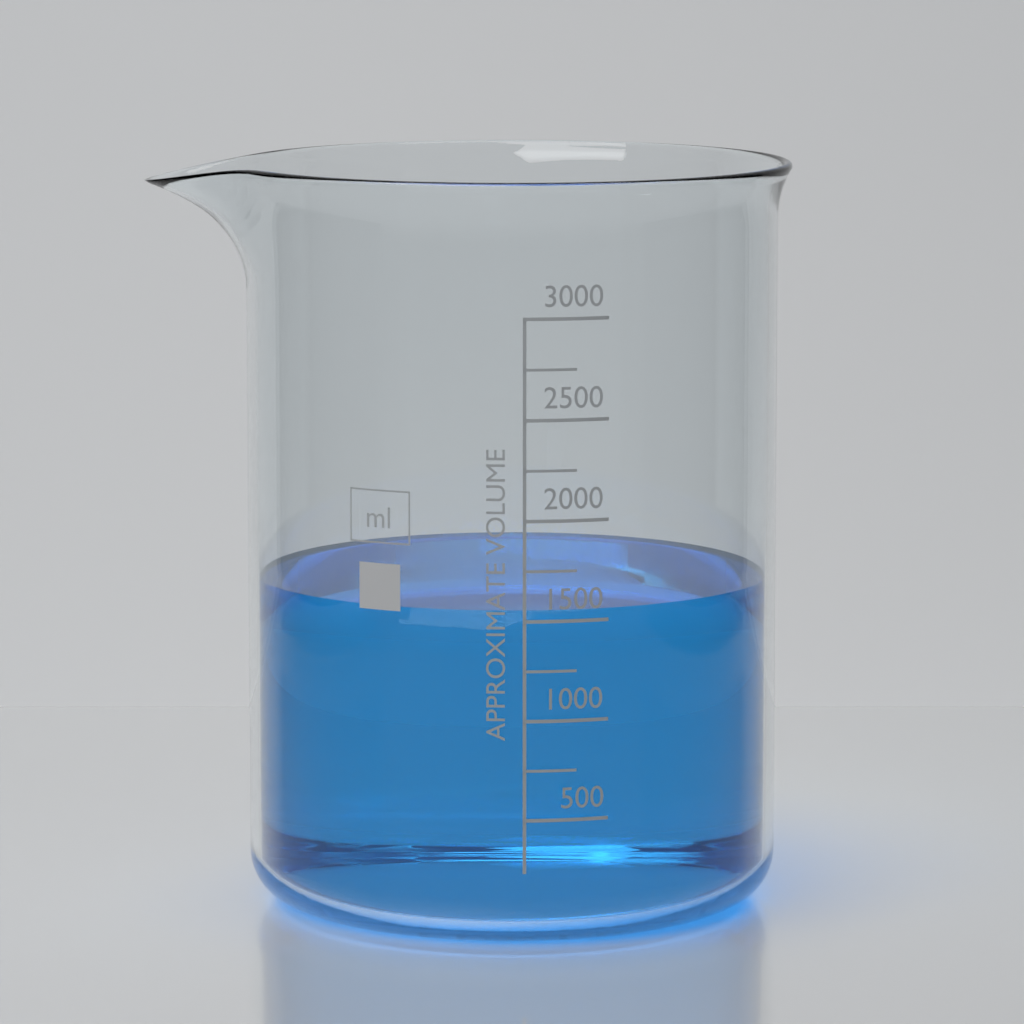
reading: 1550 ml
